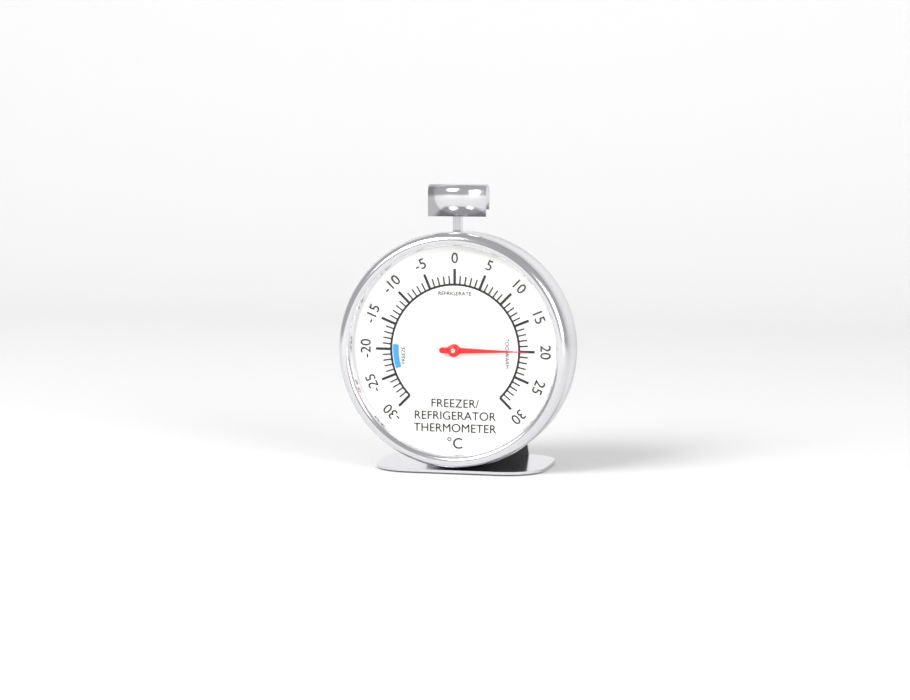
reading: 20 °C
